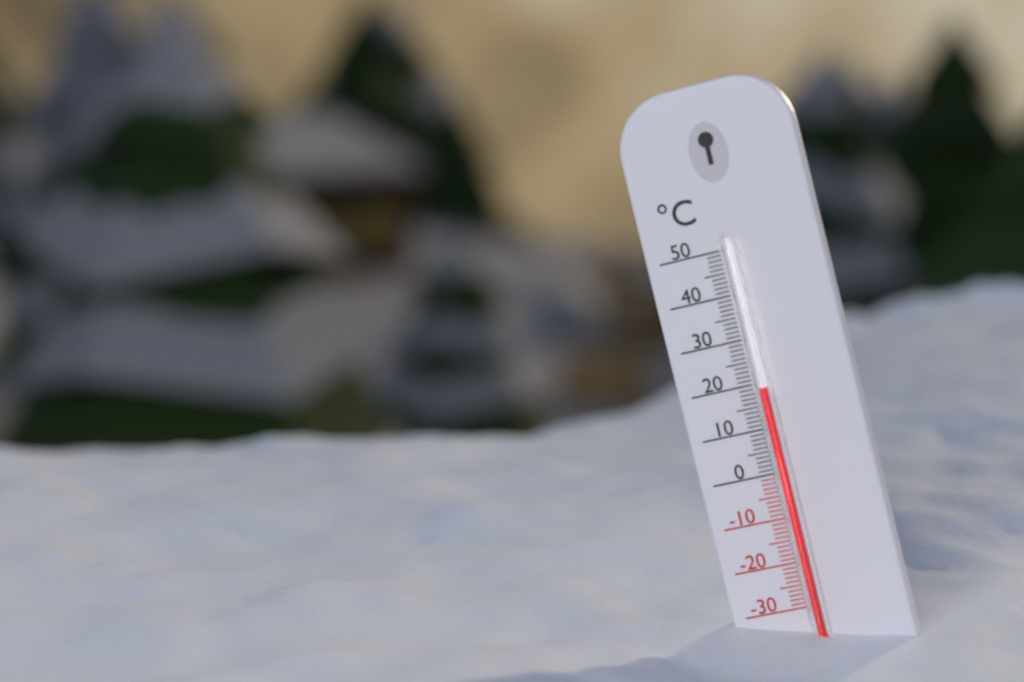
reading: 19 °C
